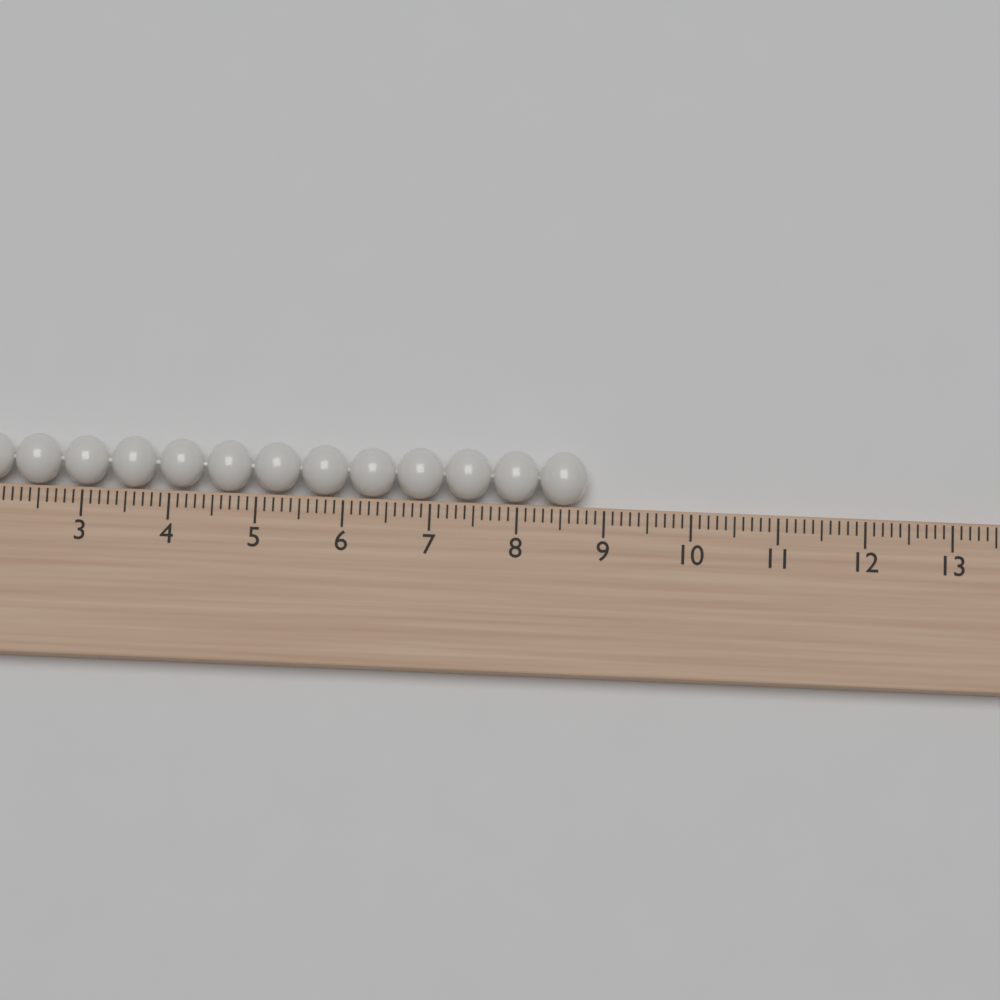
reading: 8.8 cm
